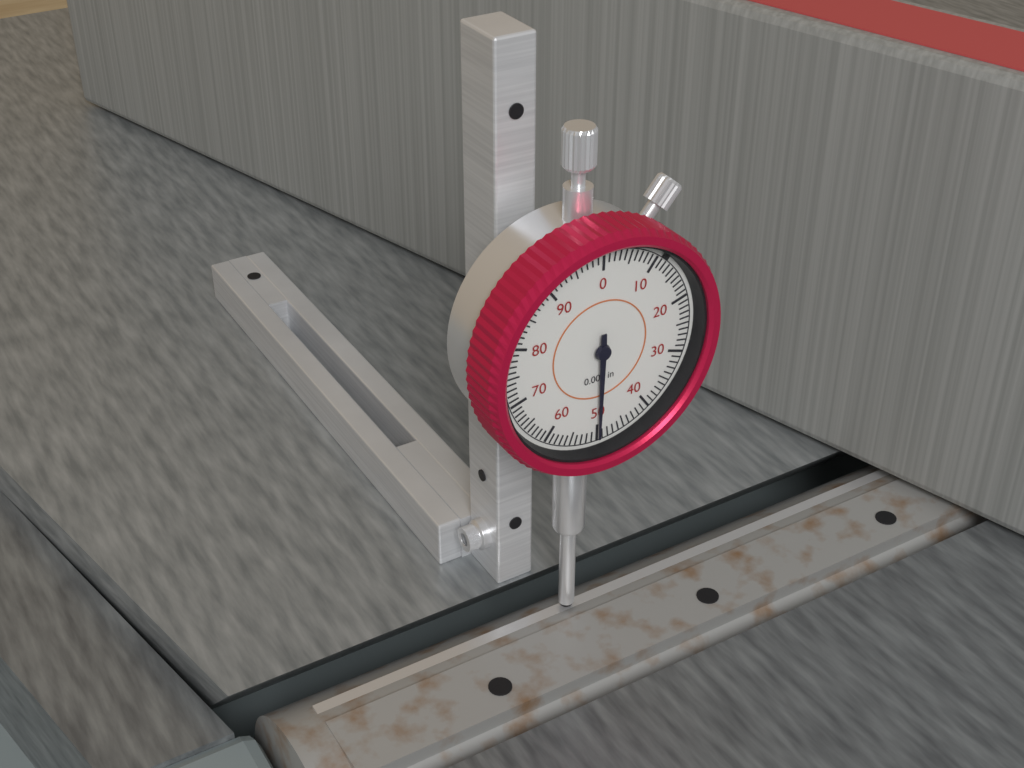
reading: 0.050 in
